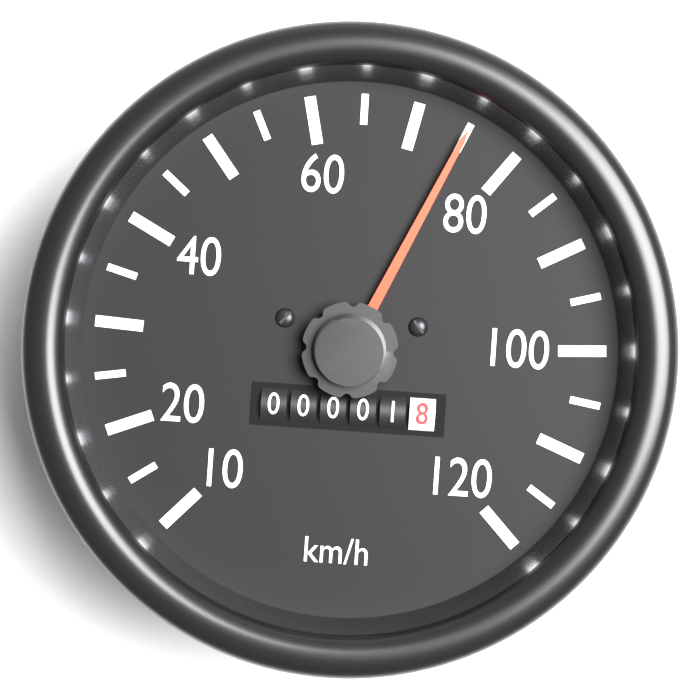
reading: 75 km/h
